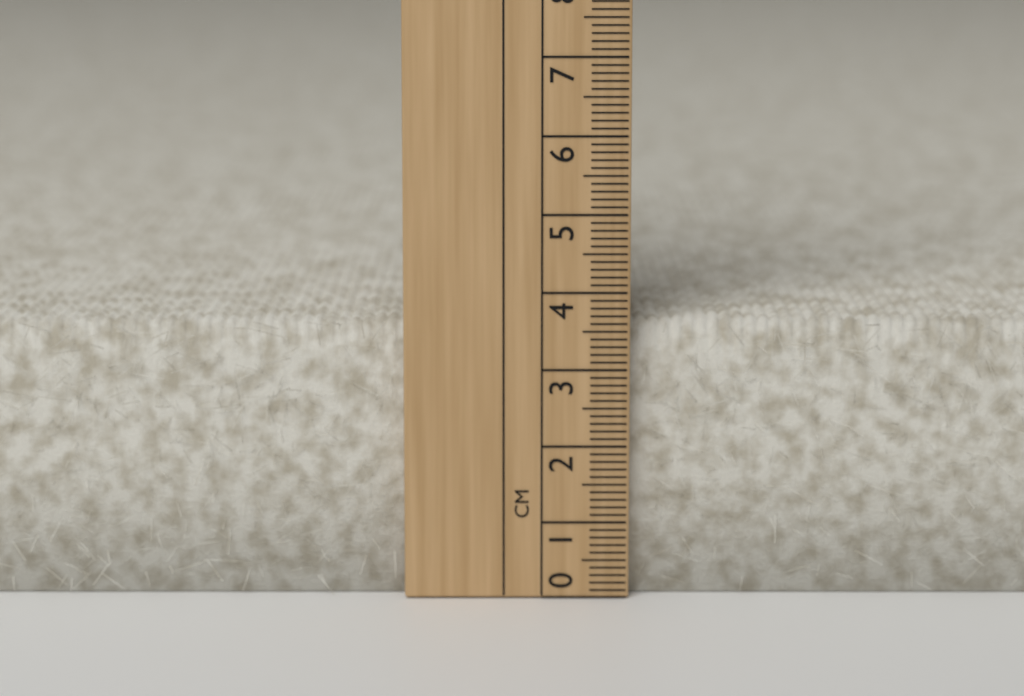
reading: 3.6 cm
